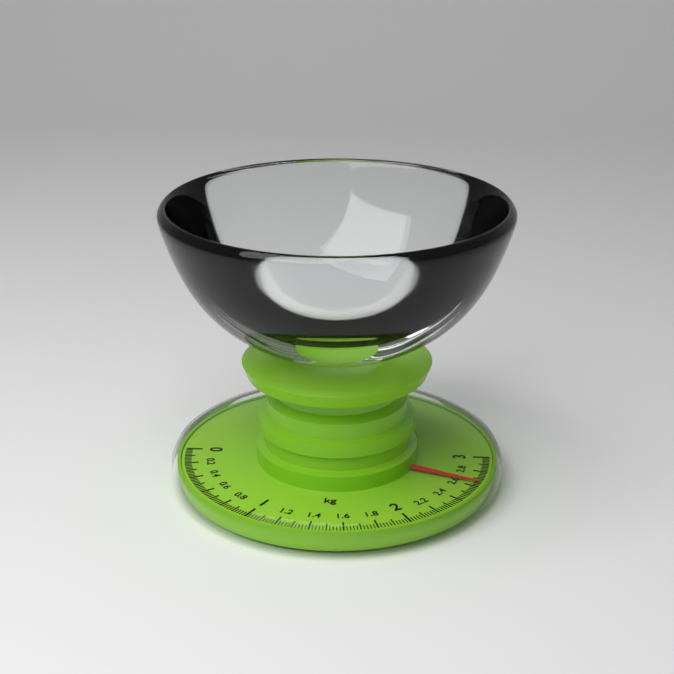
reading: 2.64 kg
